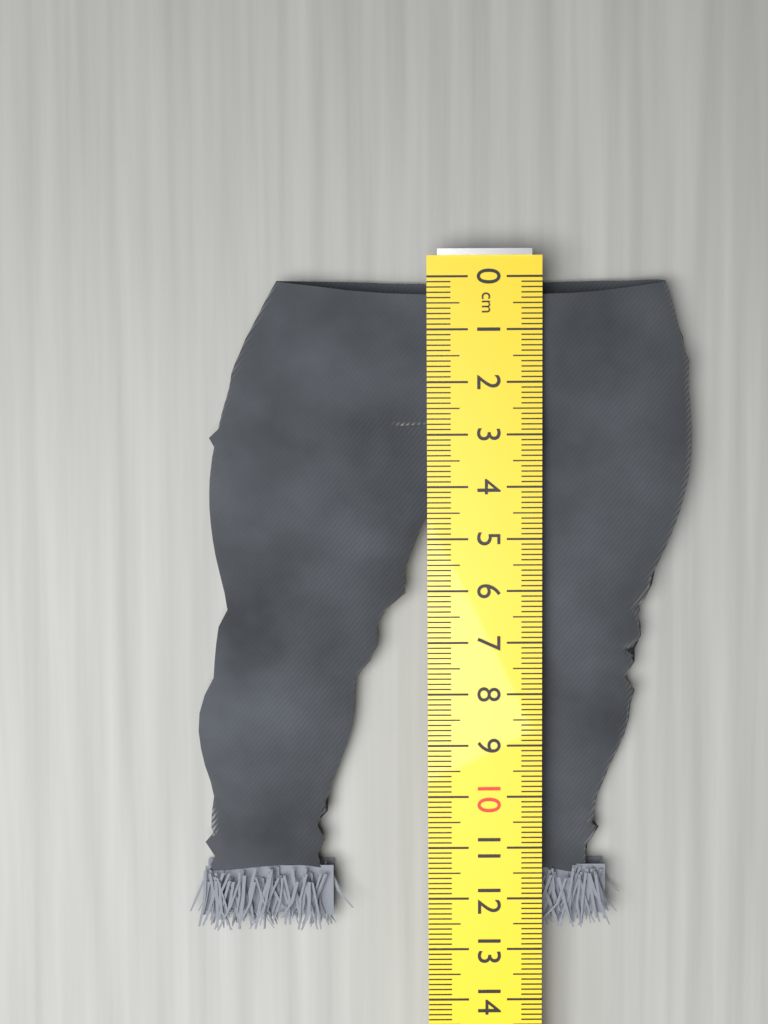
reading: 12.7 cm
